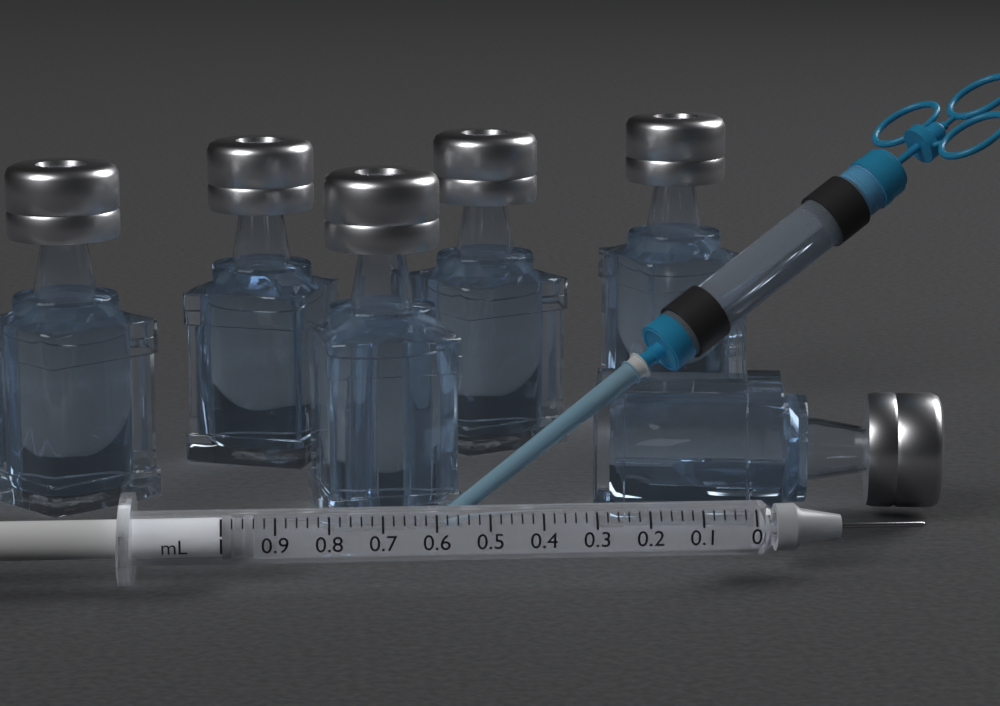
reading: 0.94 mL
